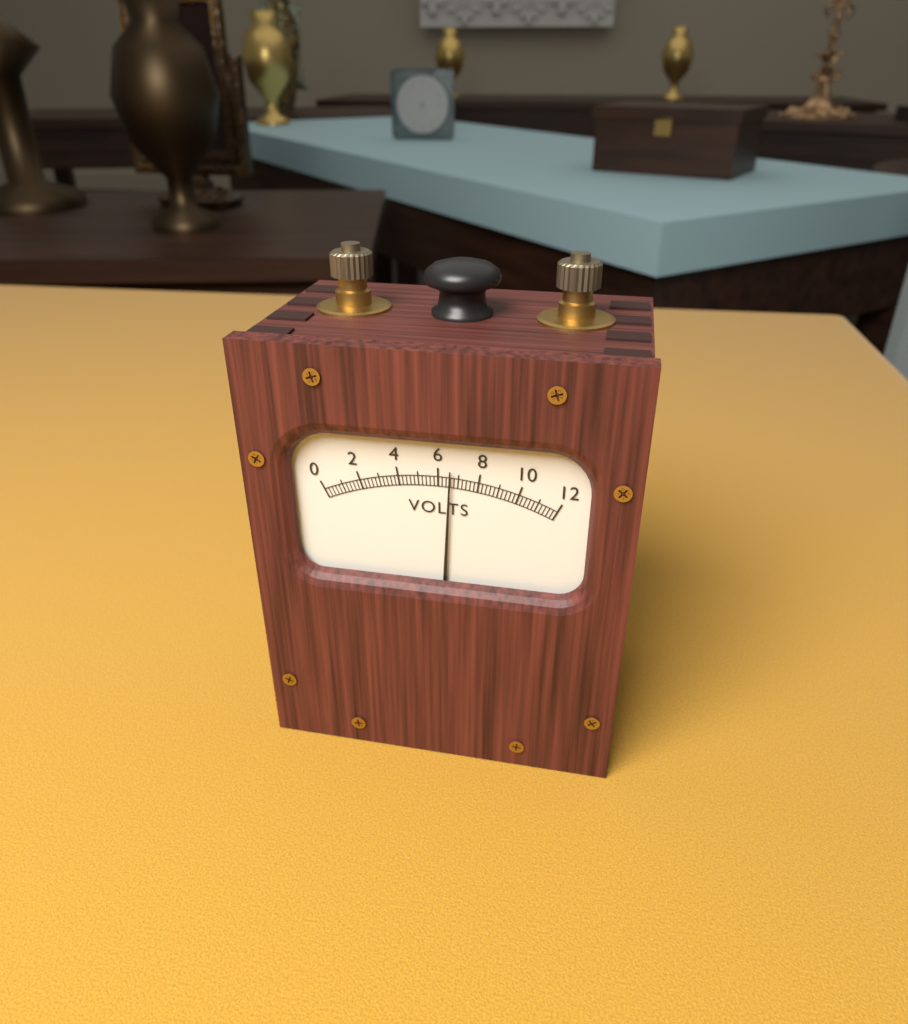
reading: 6.6 V
